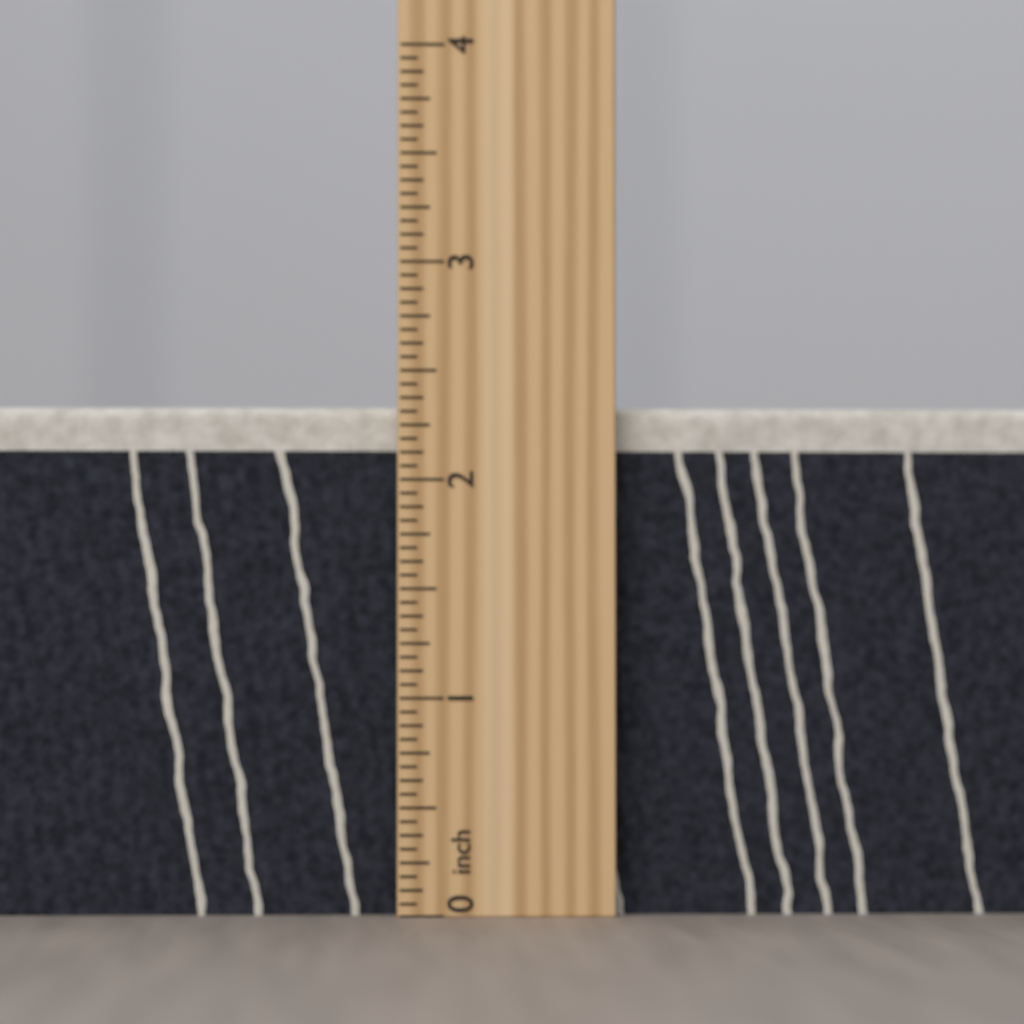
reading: 2.3750 inch
